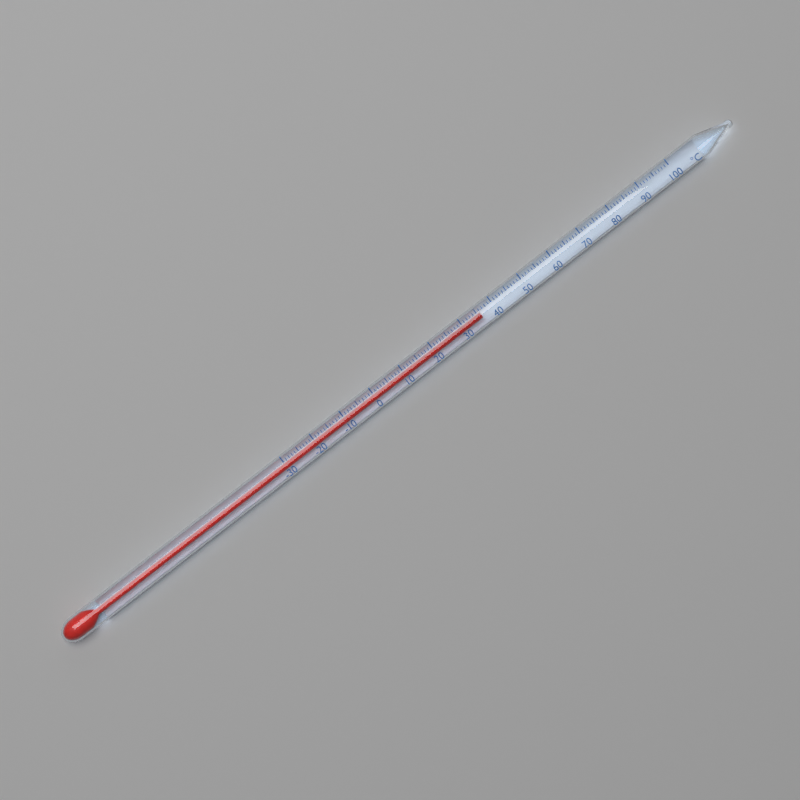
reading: 36 °C
